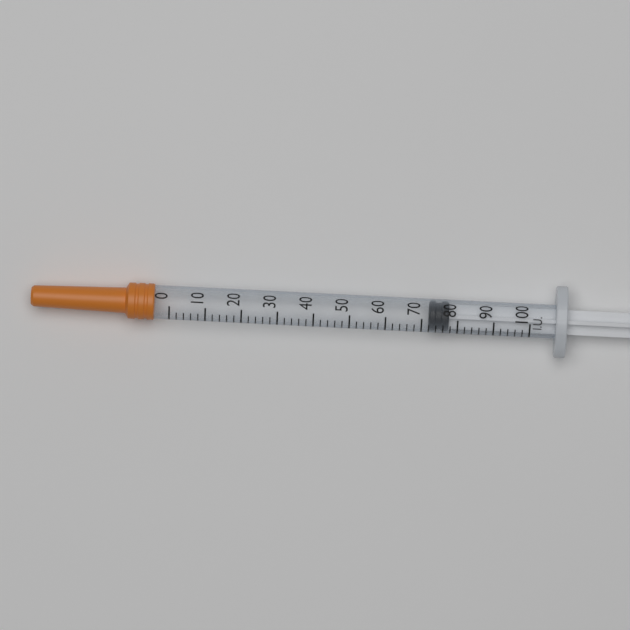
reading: 72 IU
